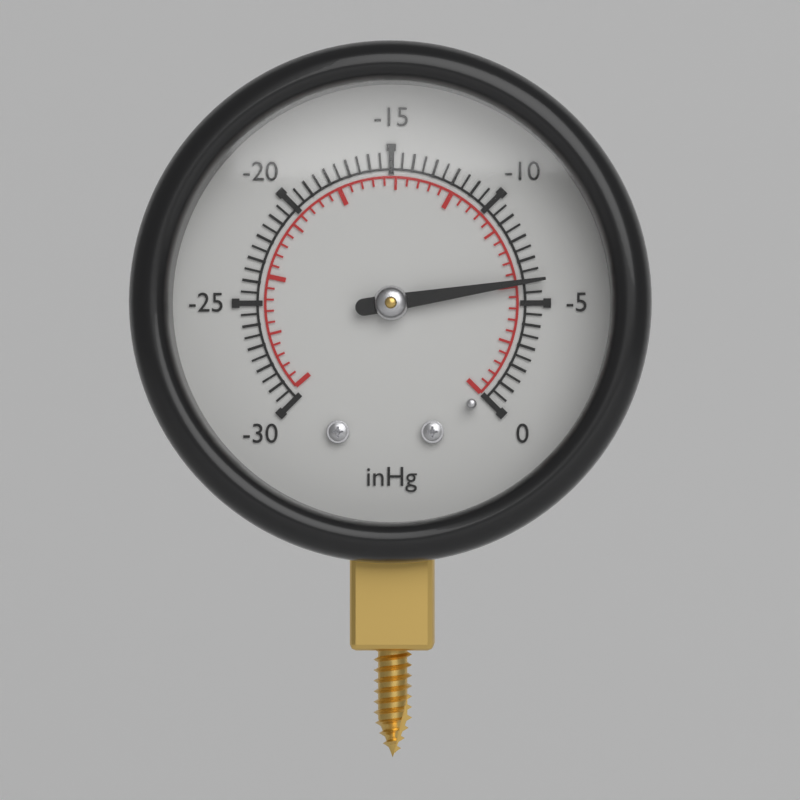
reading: -6.0 inHg
